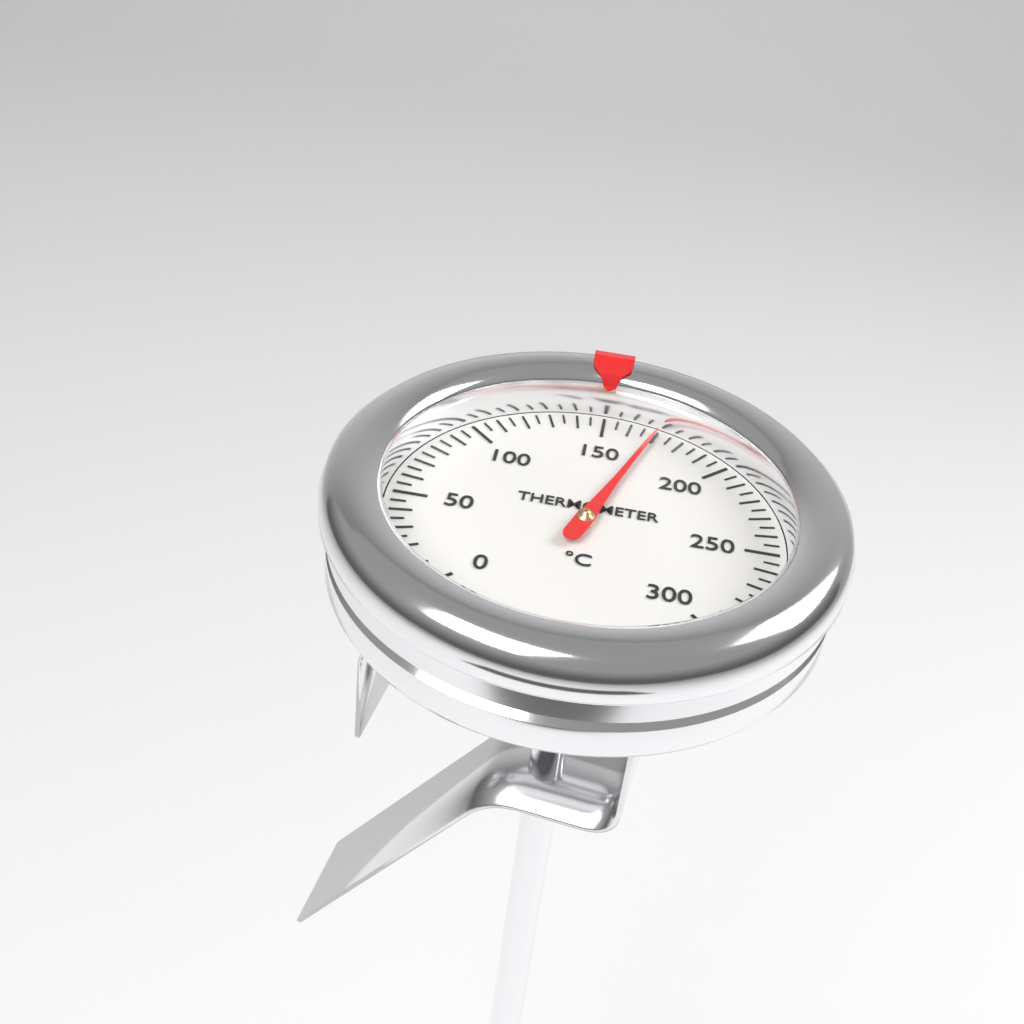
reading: 170 °C
